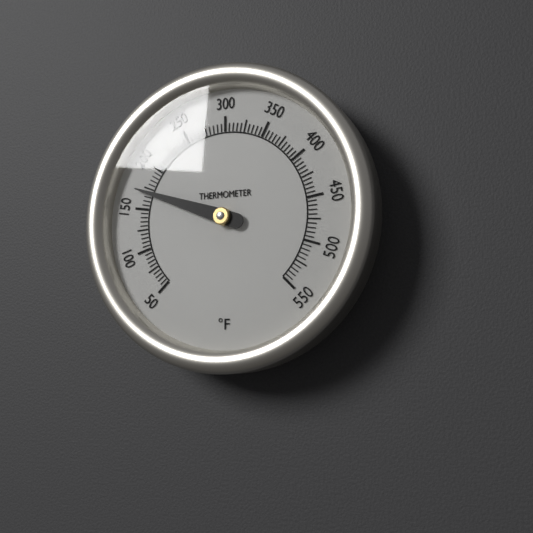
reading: 170 °F
